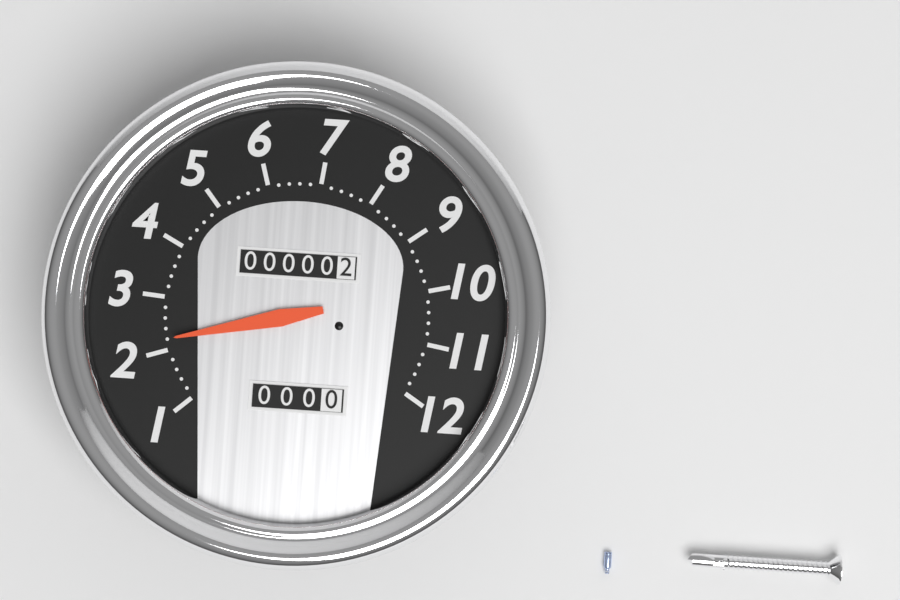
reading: 2.2 (no unit)
